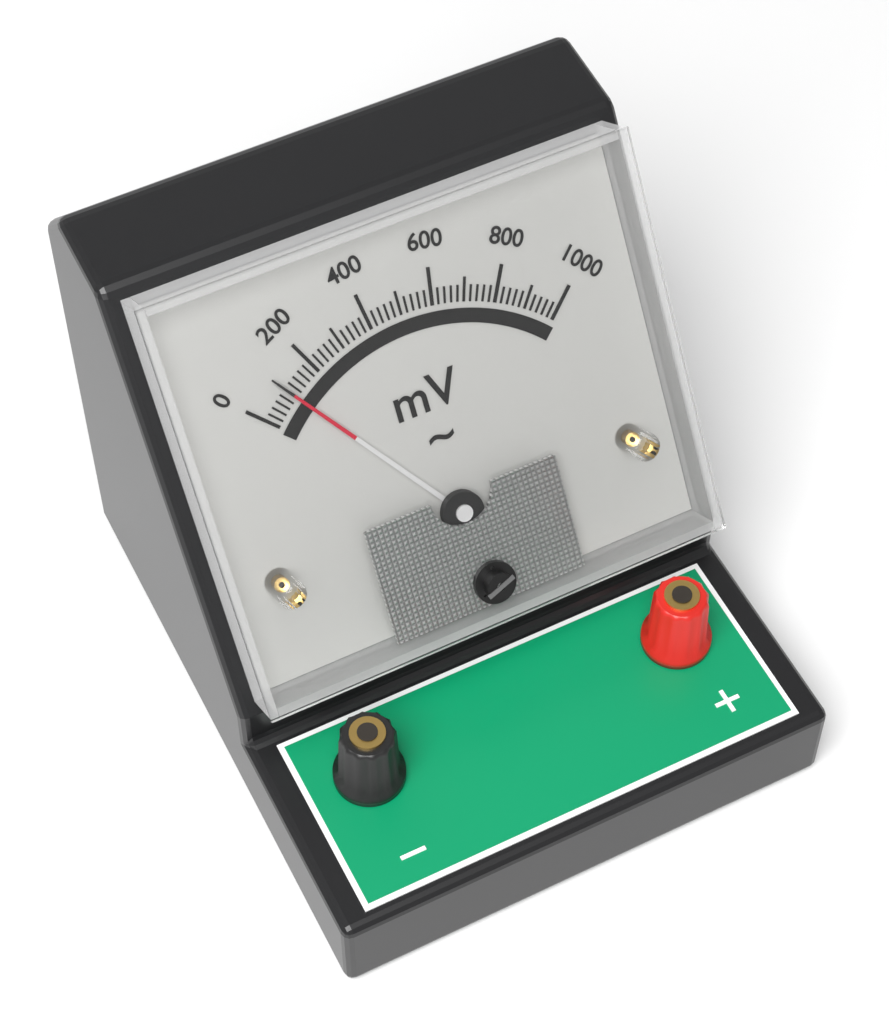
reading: 100 mV
